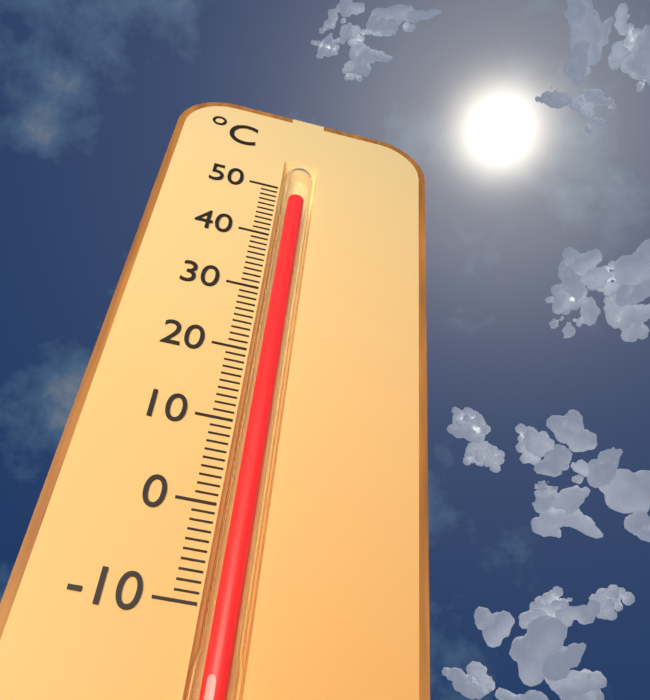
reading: 48 °C
